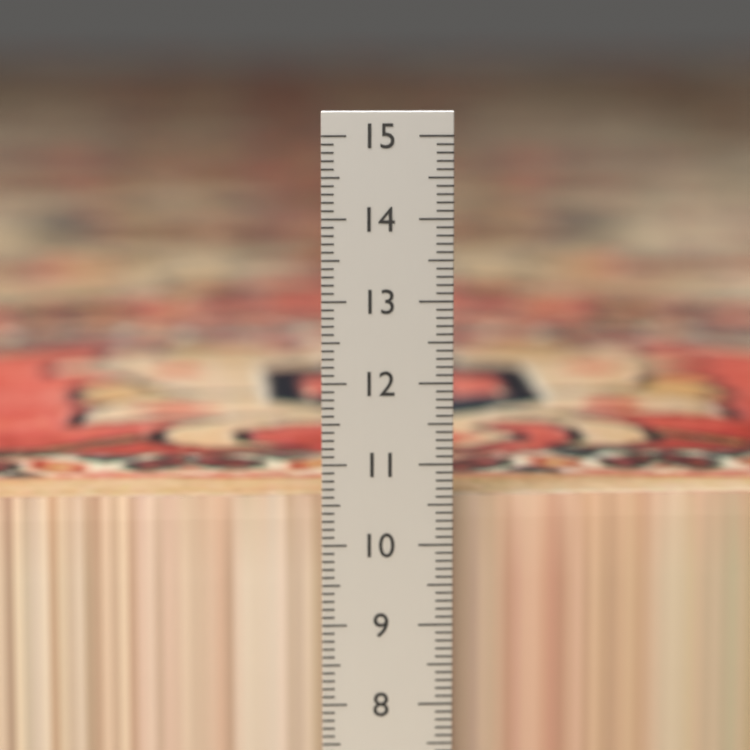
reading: 10.5 cm
